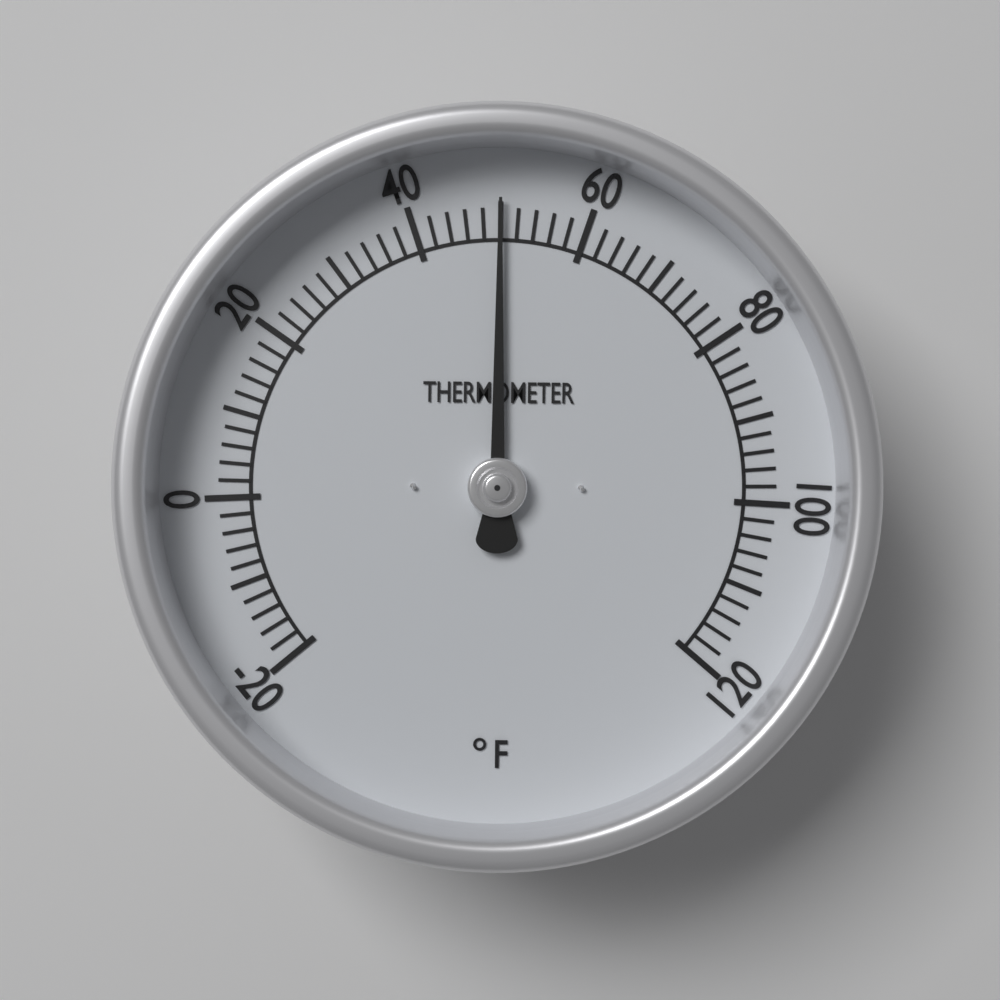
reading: 50 °F
